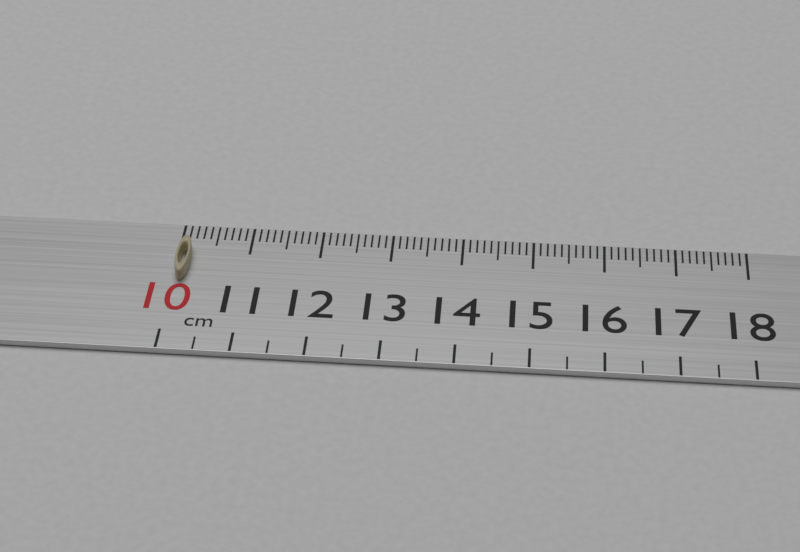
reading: 10.2 cm
